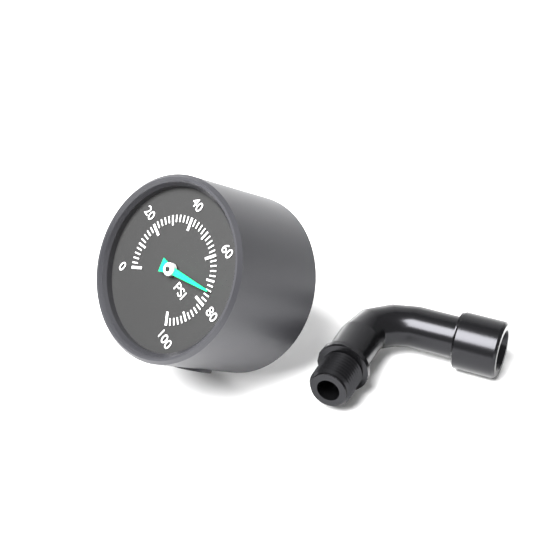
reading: 74 psi
